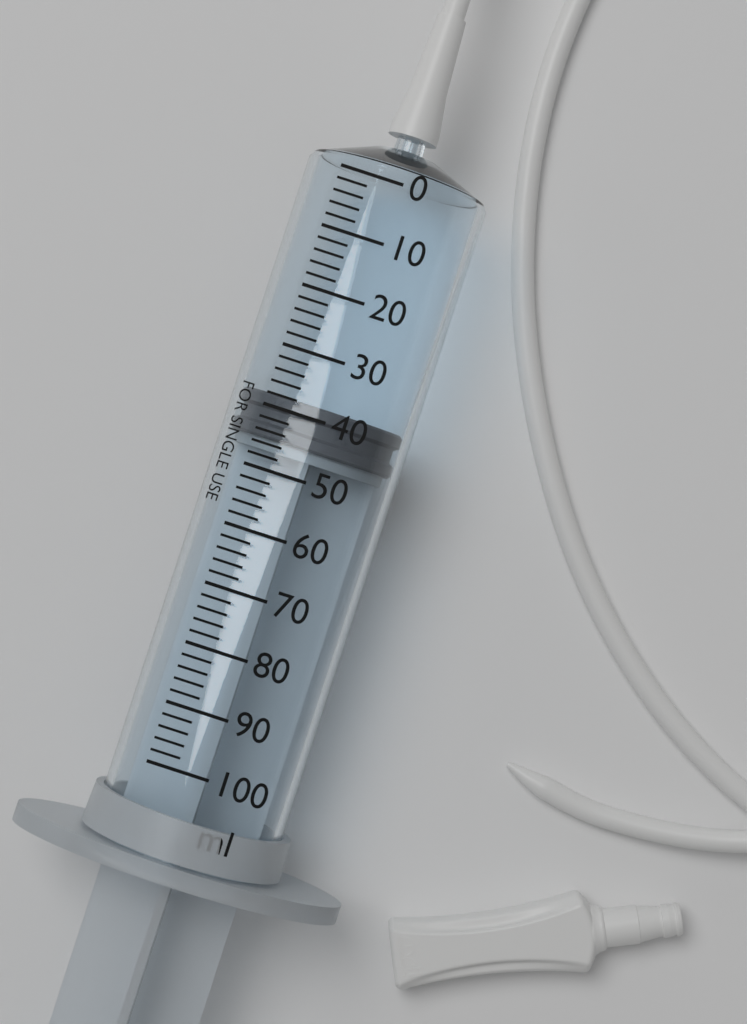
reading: 38 ml
